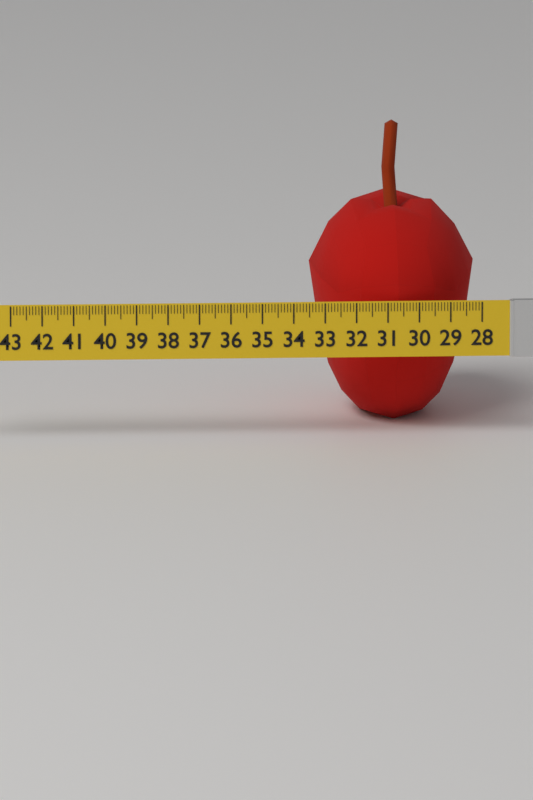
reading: 33.3 (no unit)
